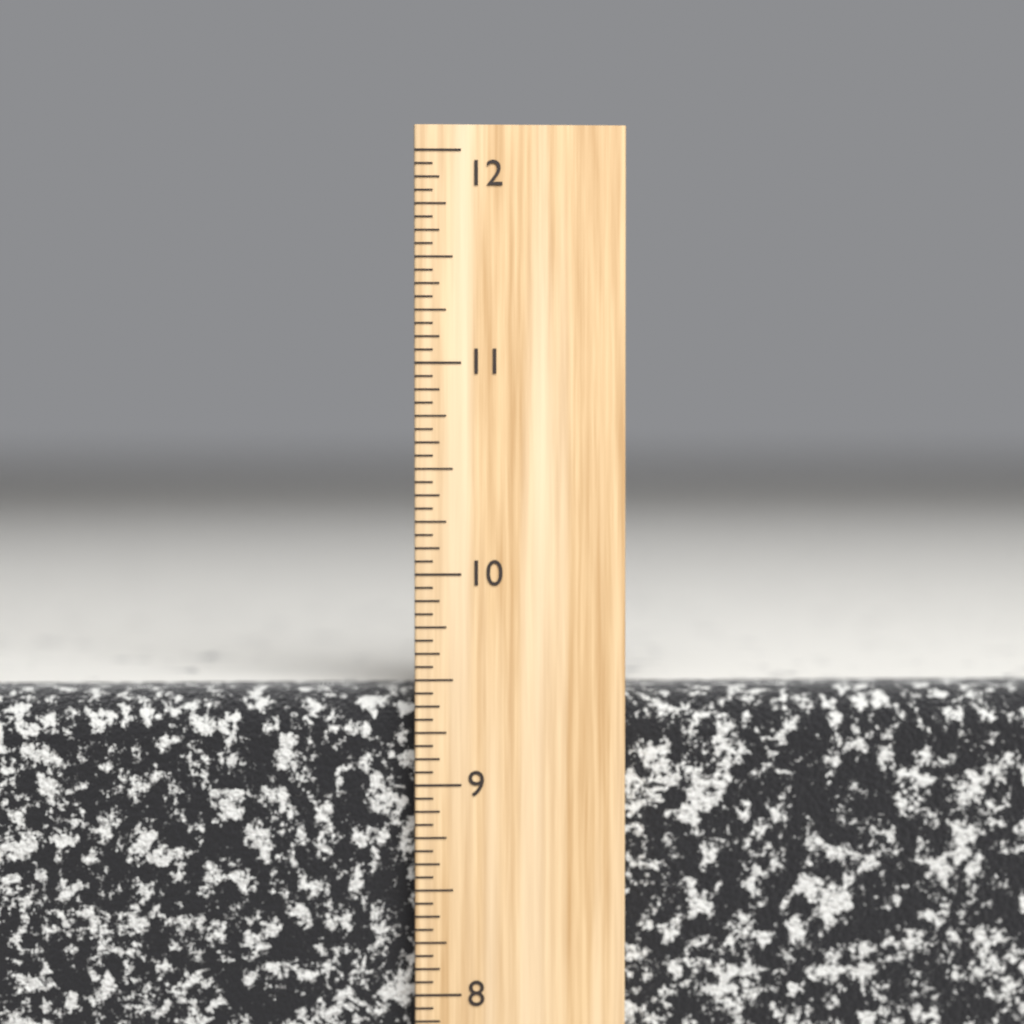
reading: 9.4375 inch
